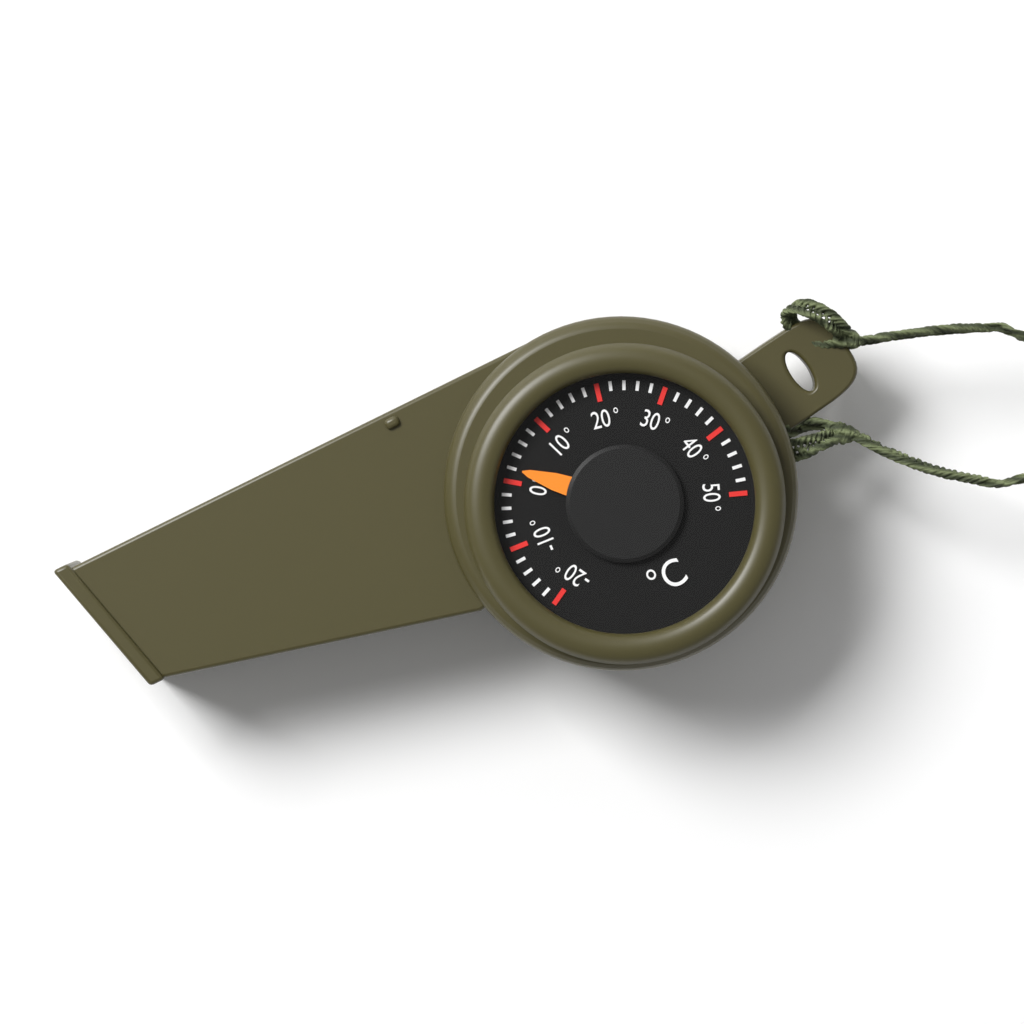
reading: 2 °C
